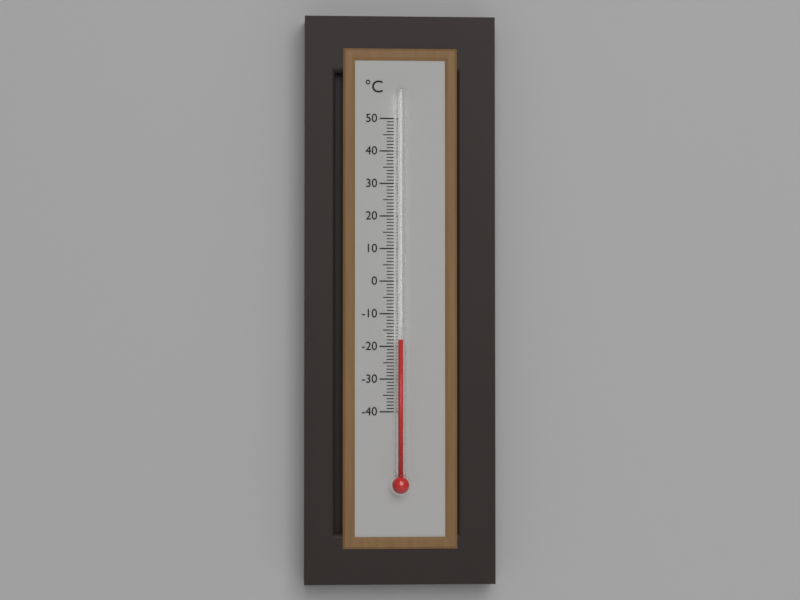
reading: -18 °C
